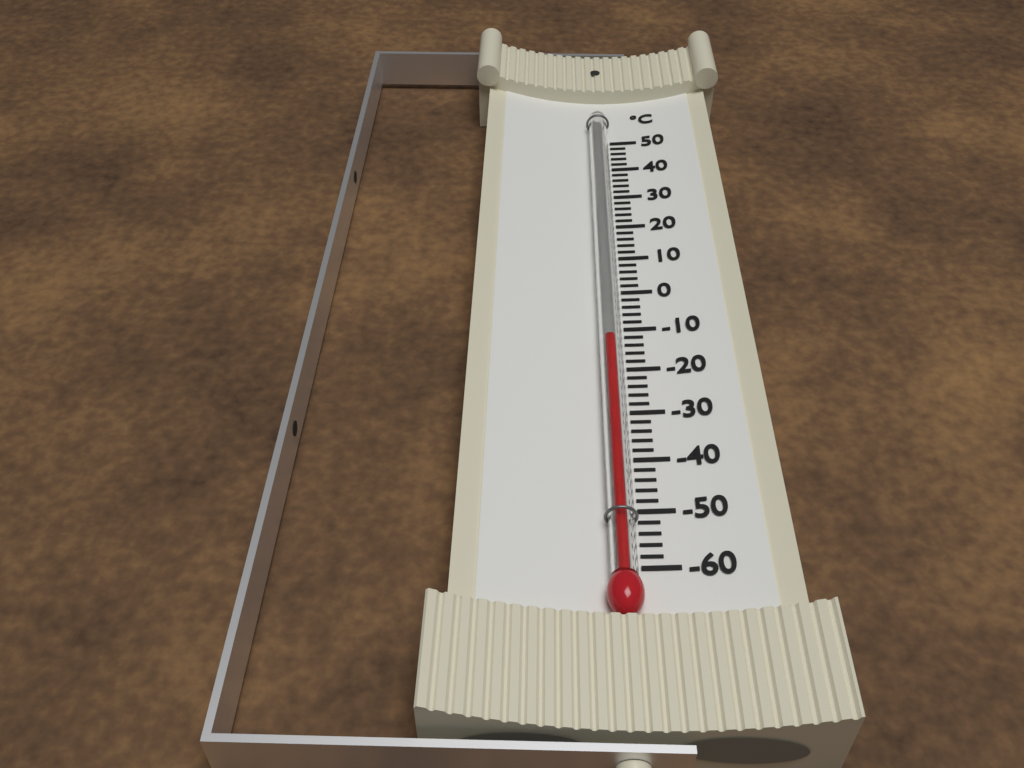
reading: -14 °C
